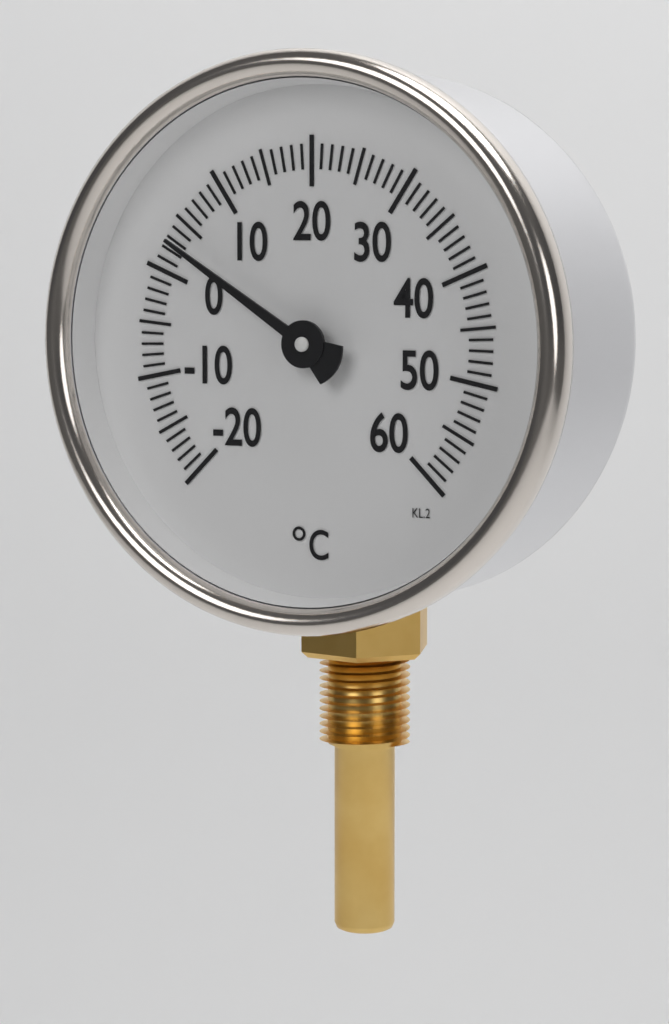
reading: 3 °C
